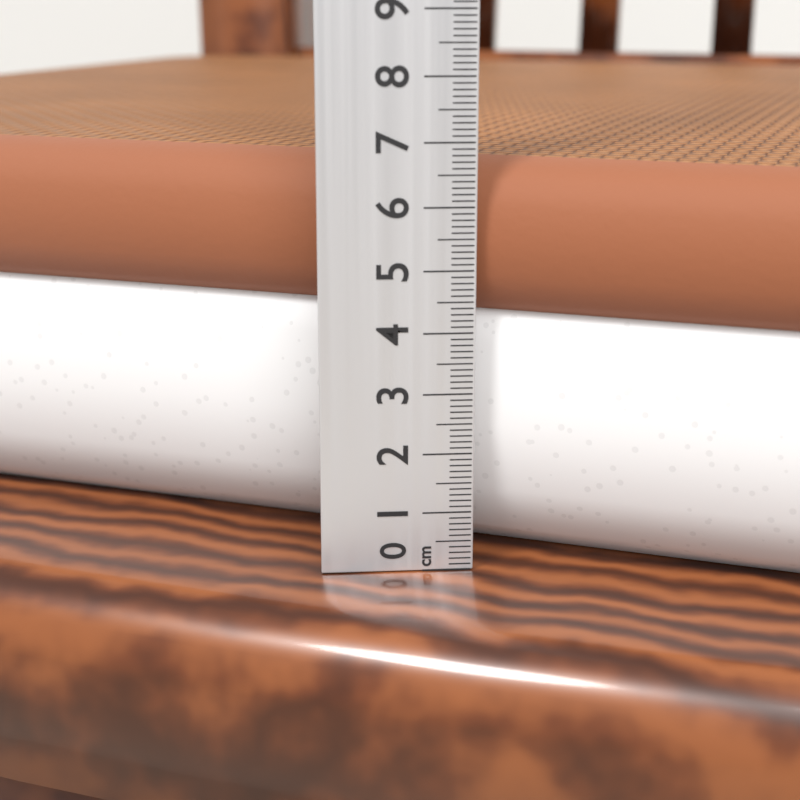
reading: 6.7 cm
